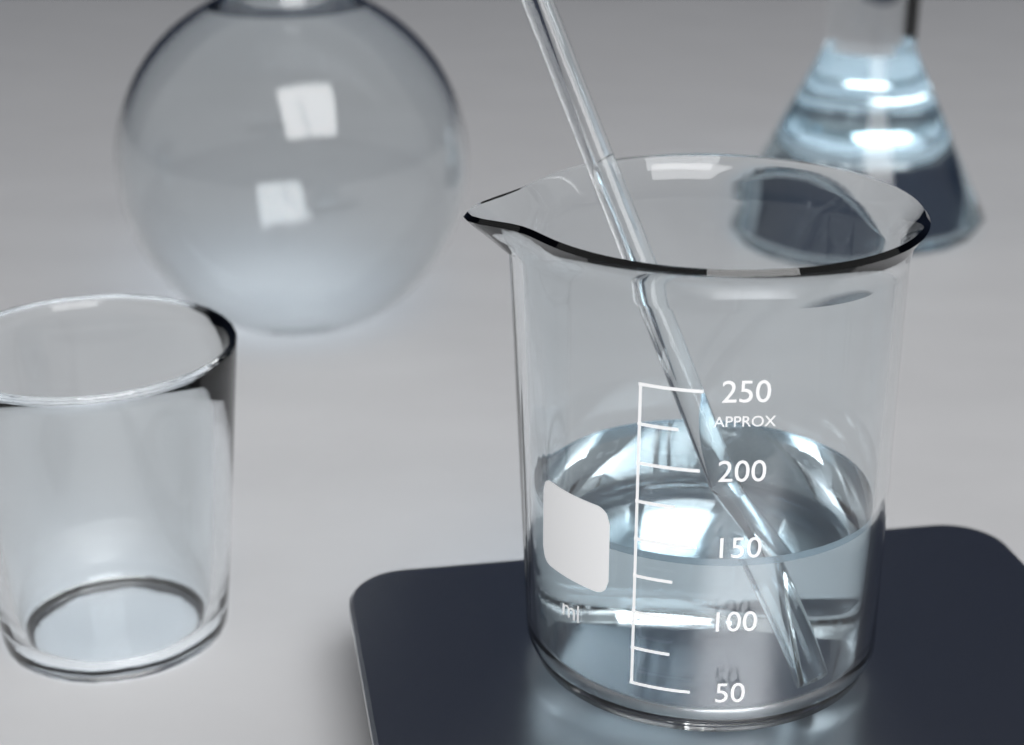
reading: 140 ml
